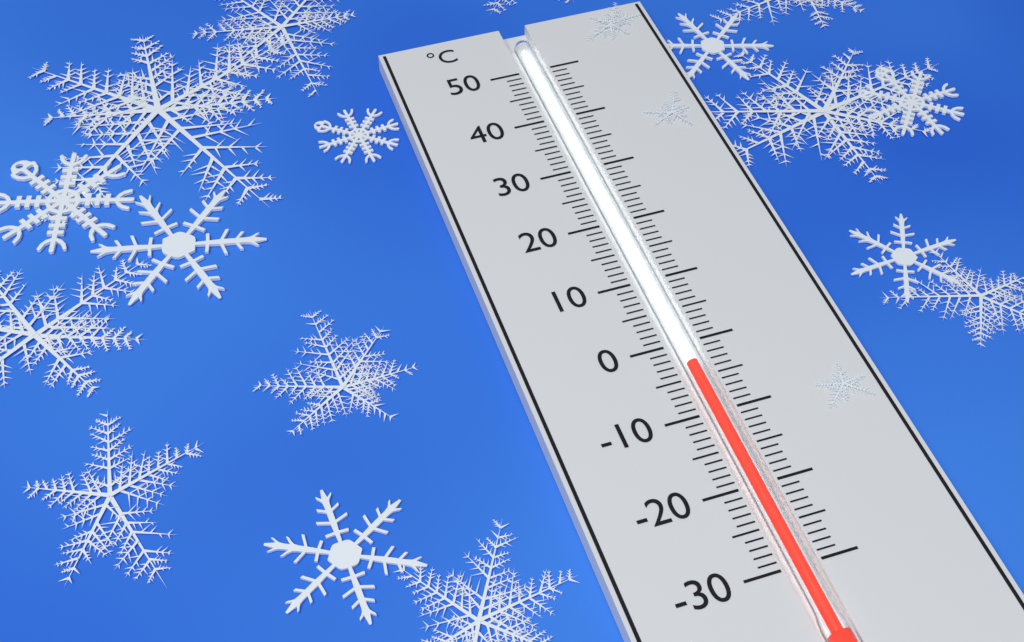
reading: -3 °C
